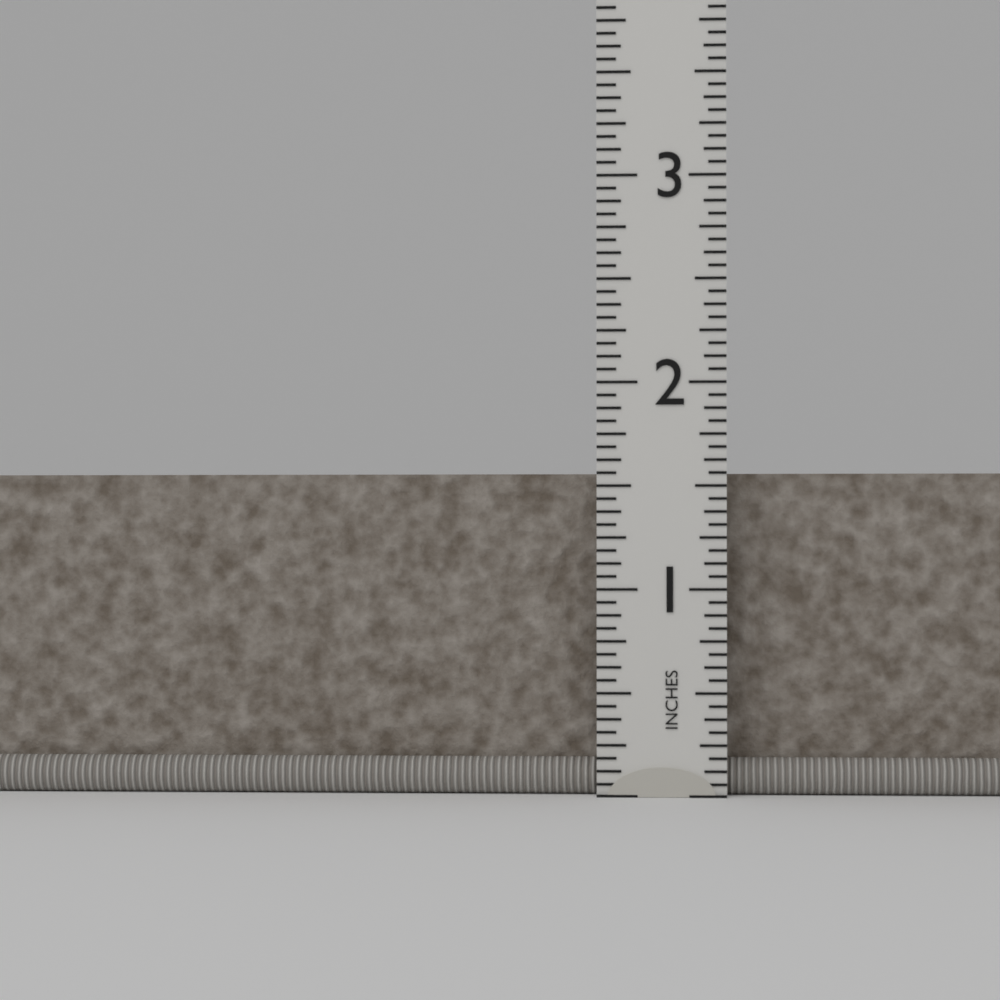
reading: 1.5625 in
